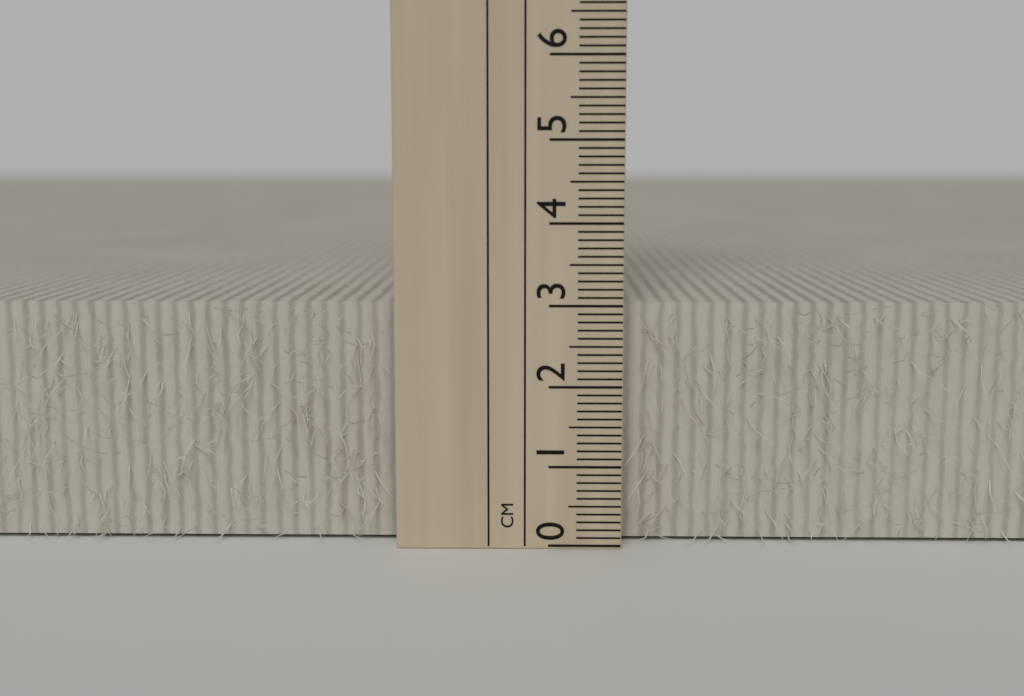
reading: 3.0 cm
